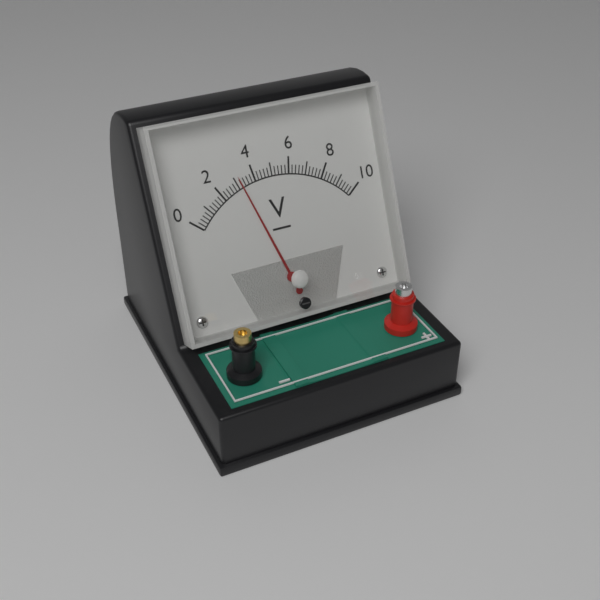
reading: 3.2 V
